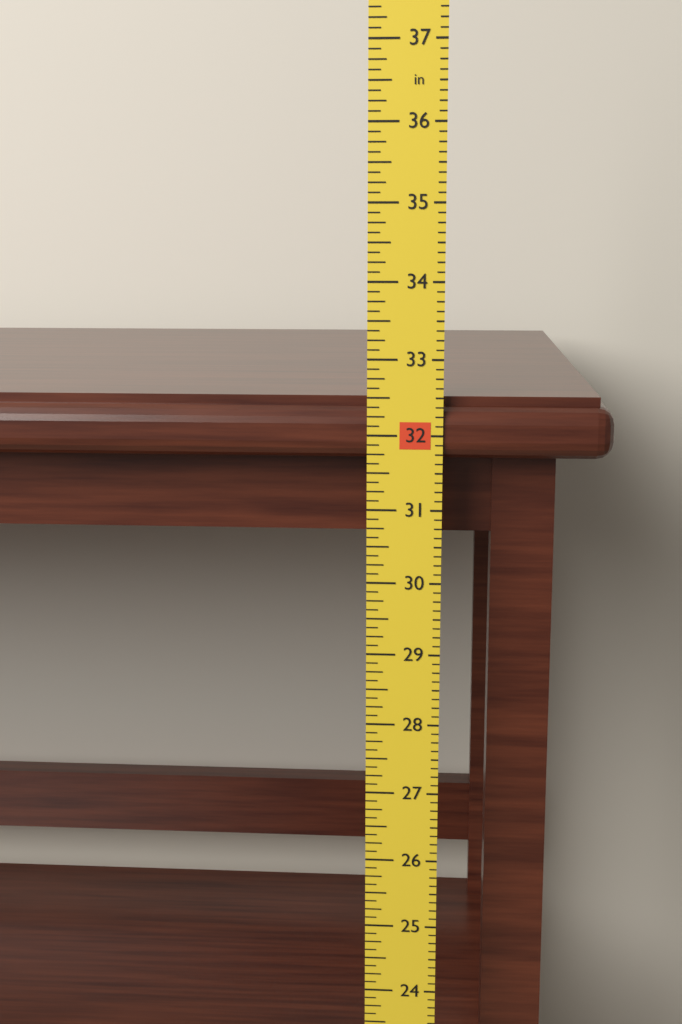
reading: 32.500 in
